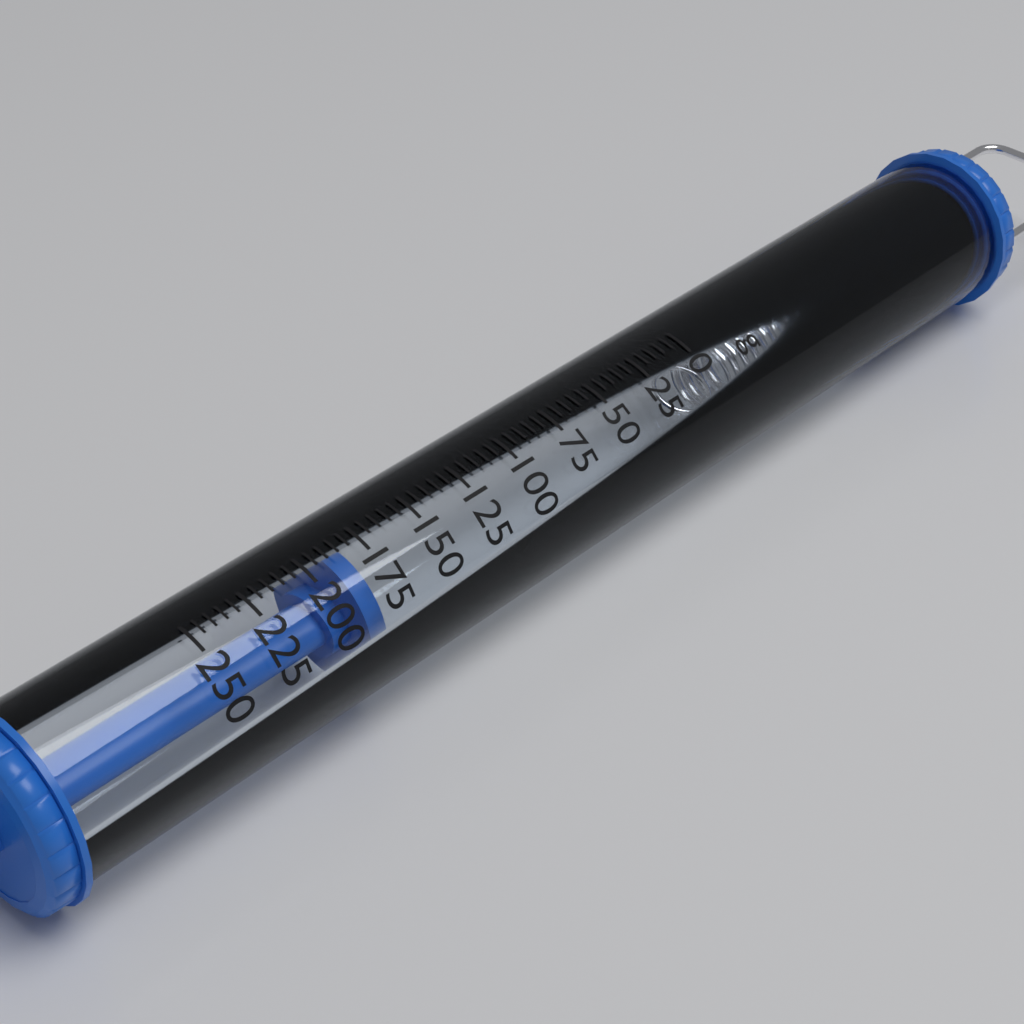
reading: 180 g
